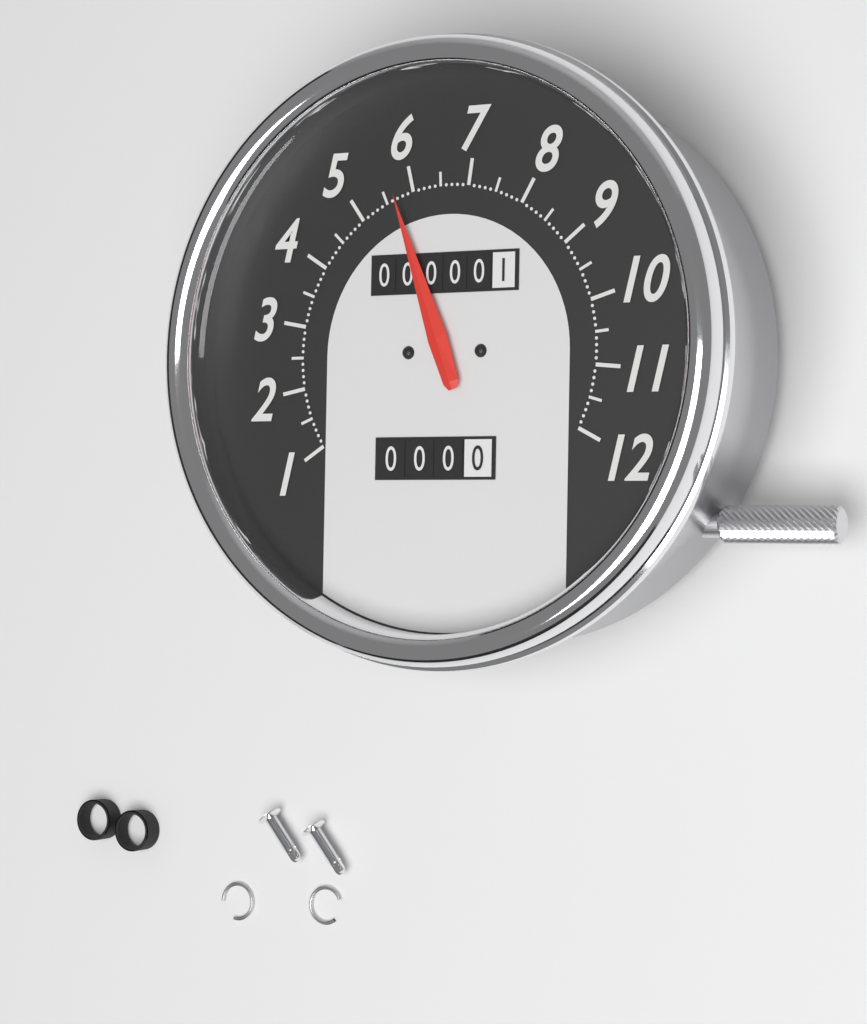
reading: 5.7 (no unit)
